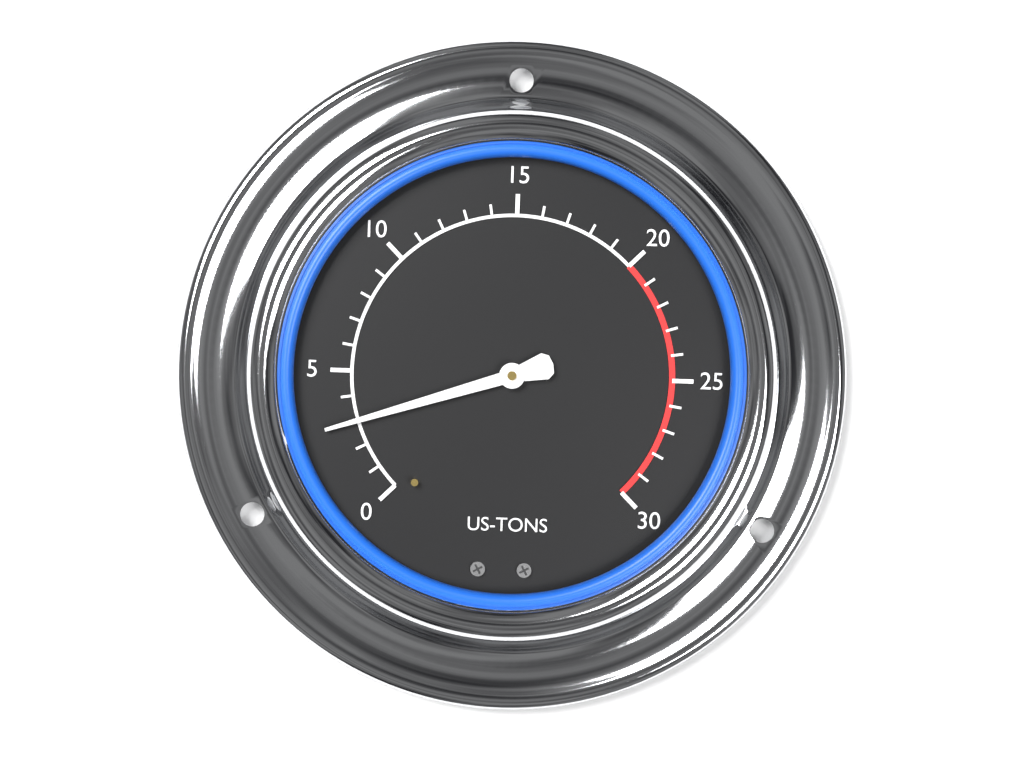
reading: 3 US-TONS
